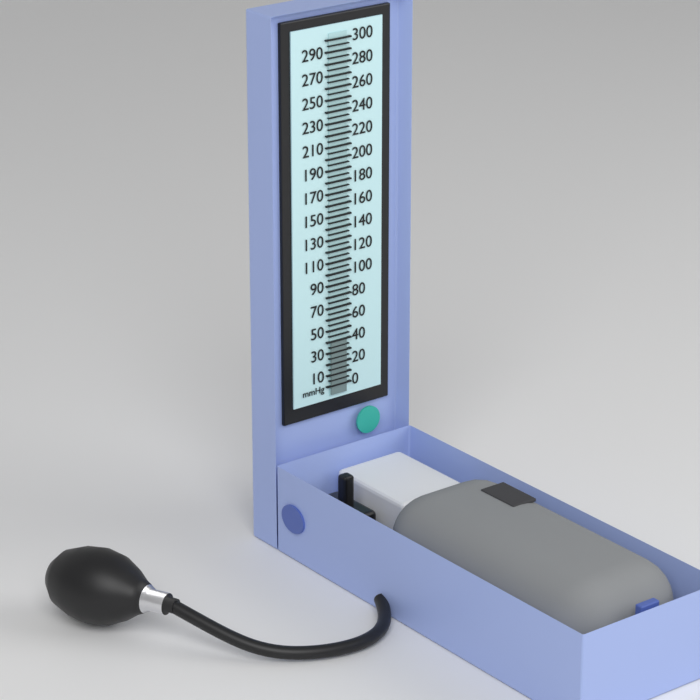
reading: 40 mmHg
